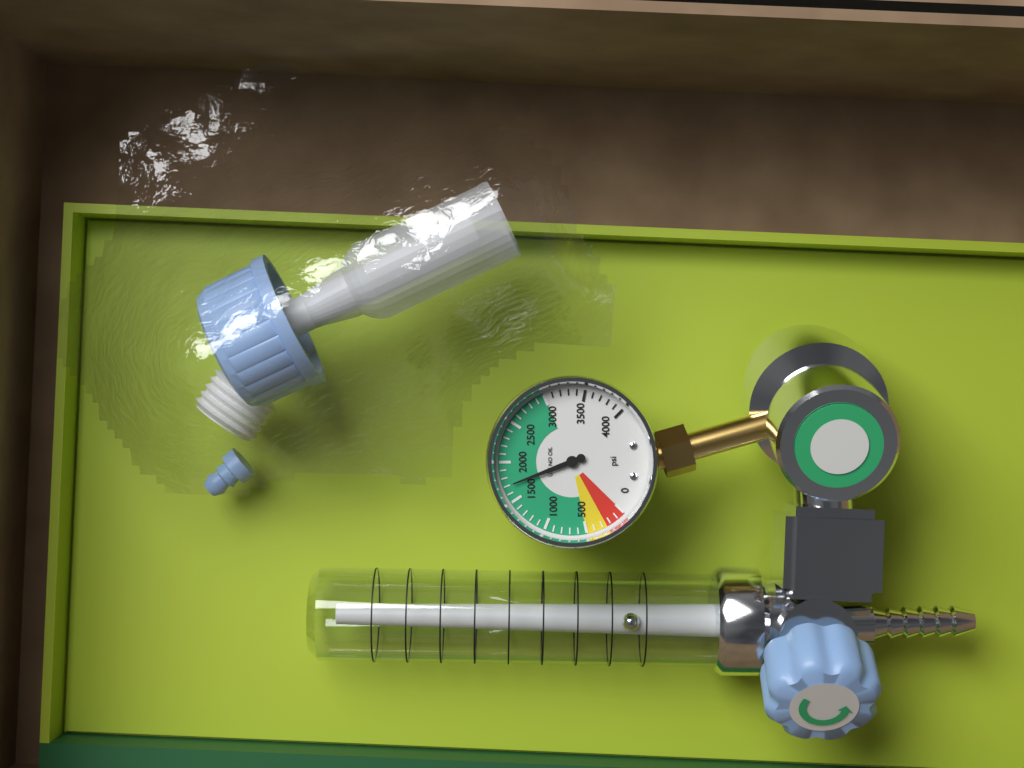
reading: 1700 psi
